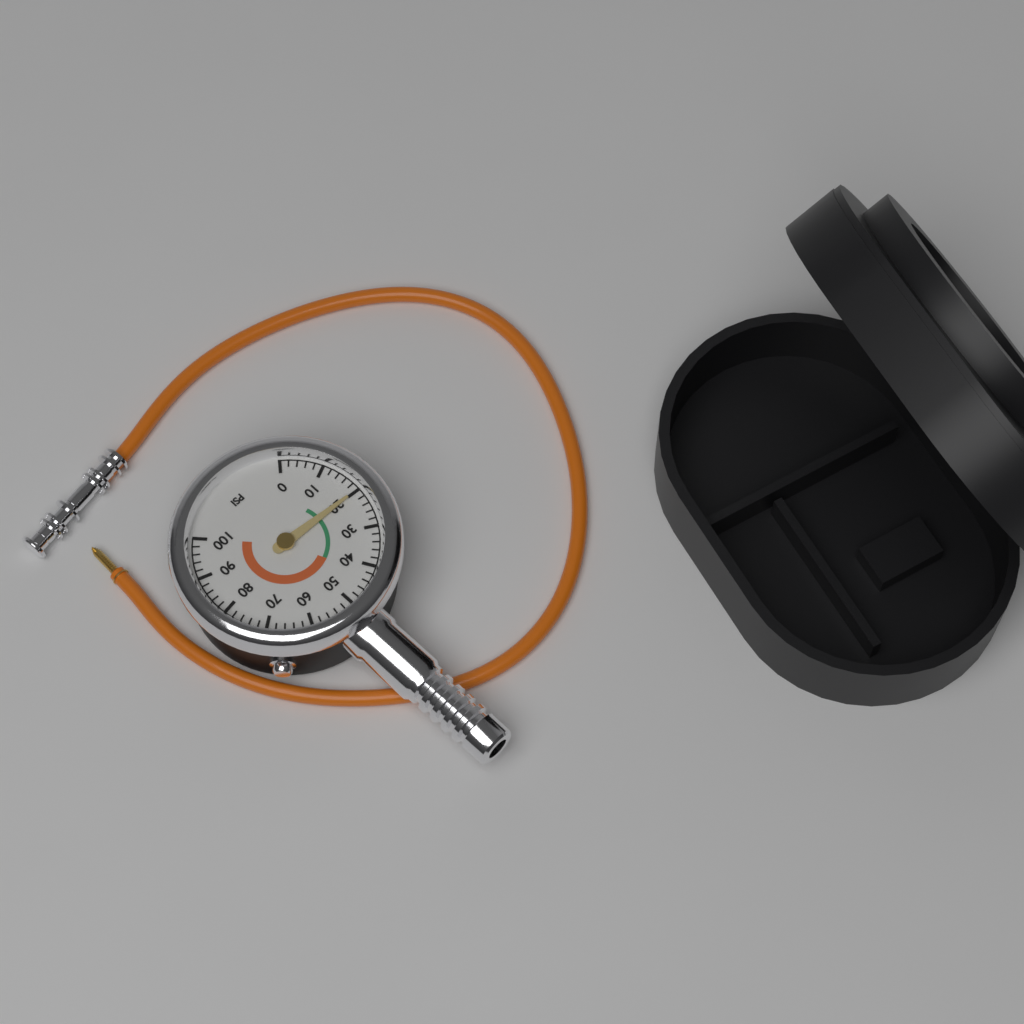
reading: 20 psi
